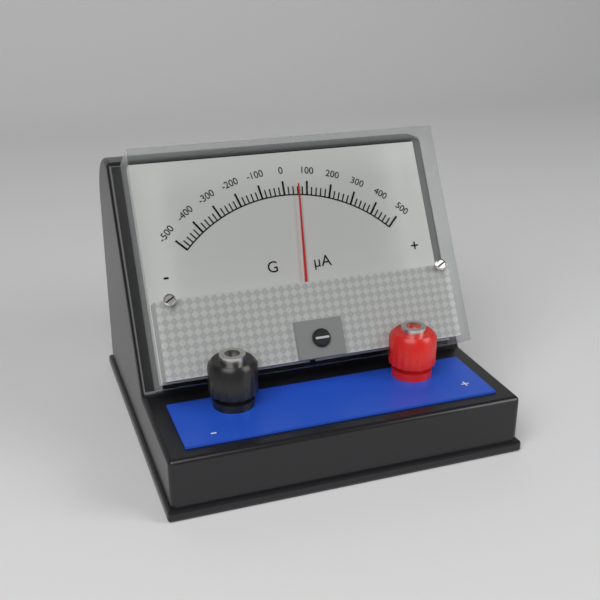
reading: 60 µA
